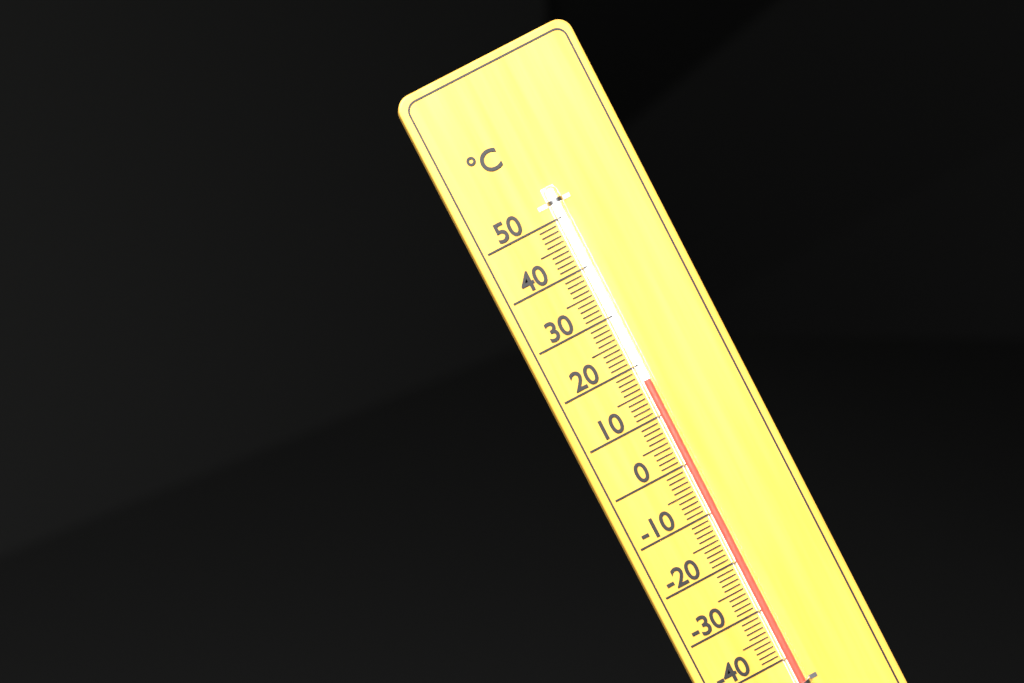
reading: 17 °C
